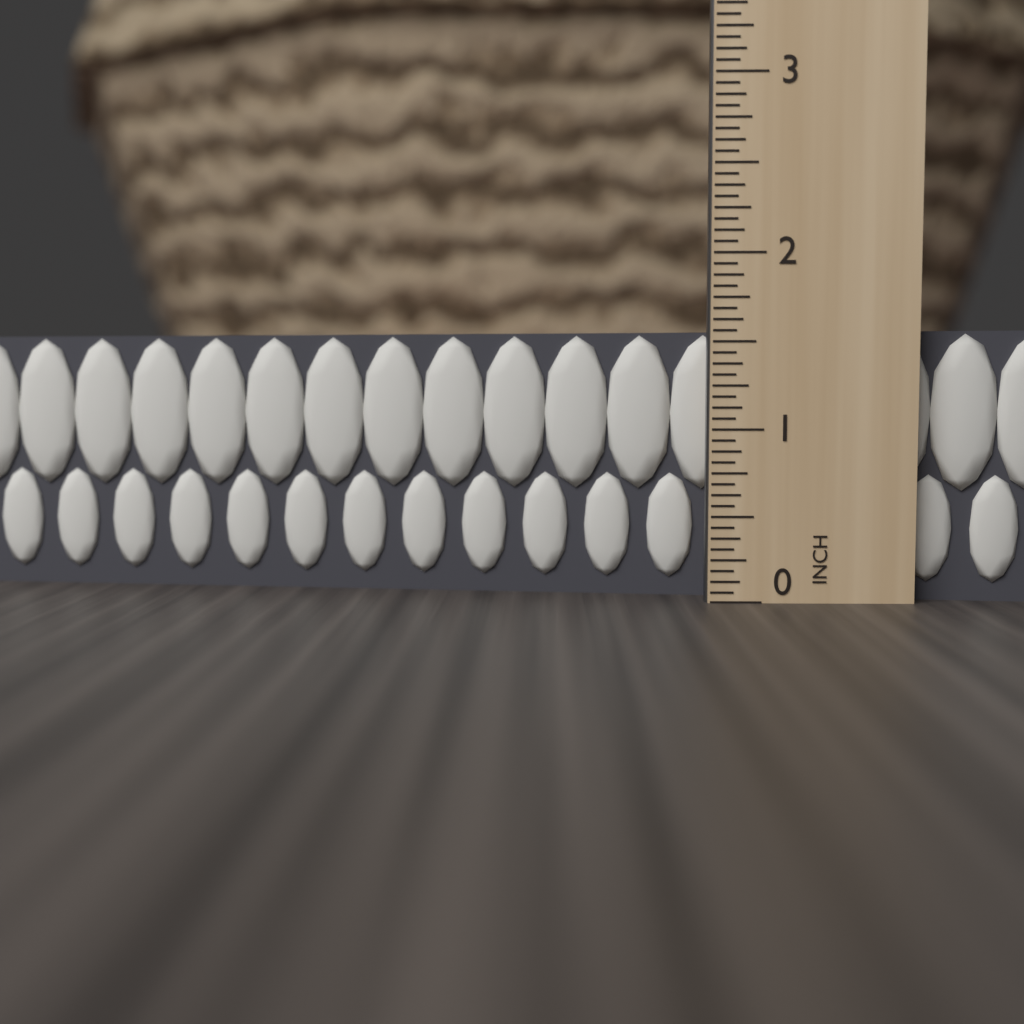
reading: 1.5625 in
